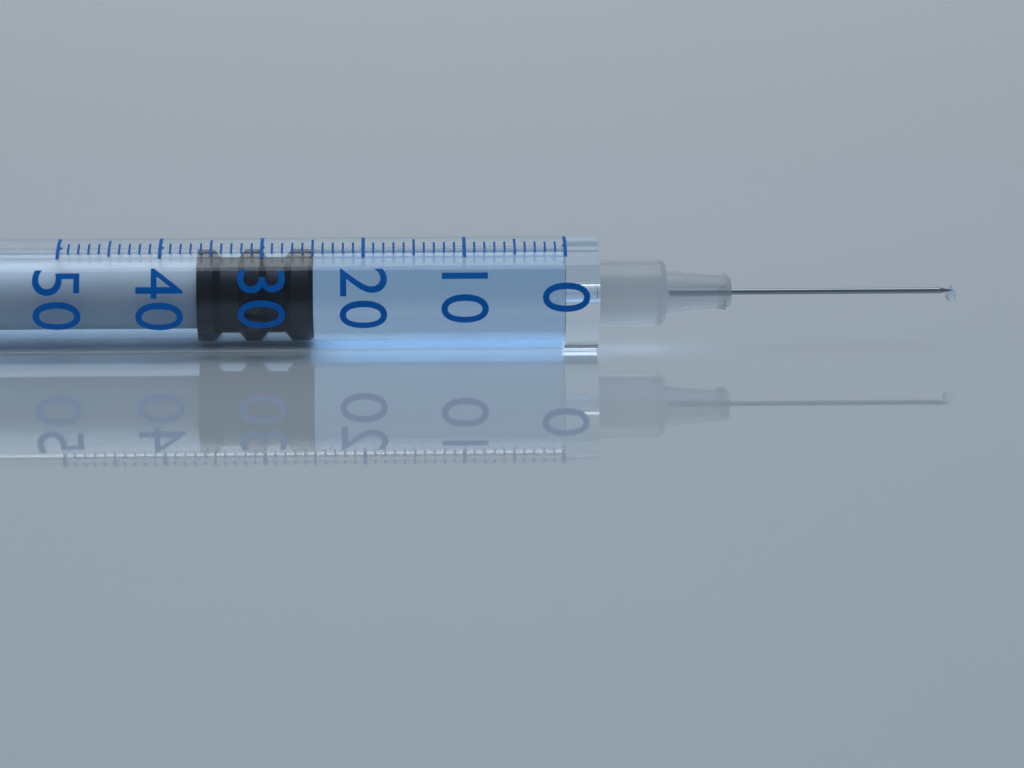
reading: 25 (no unit)
